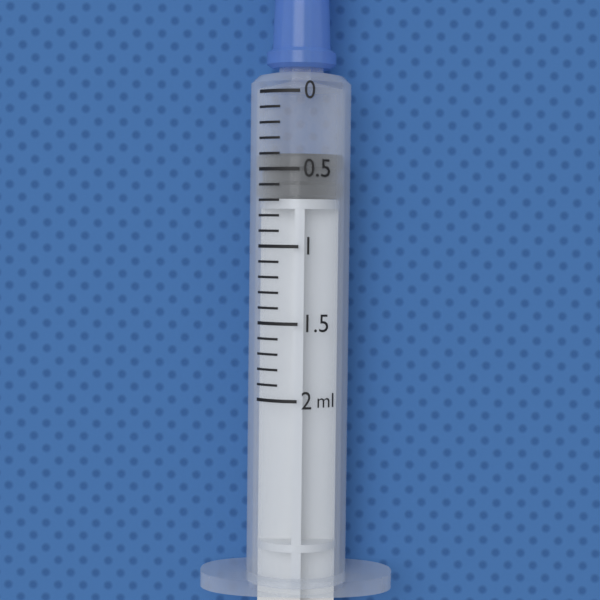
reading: 0.4 ml
